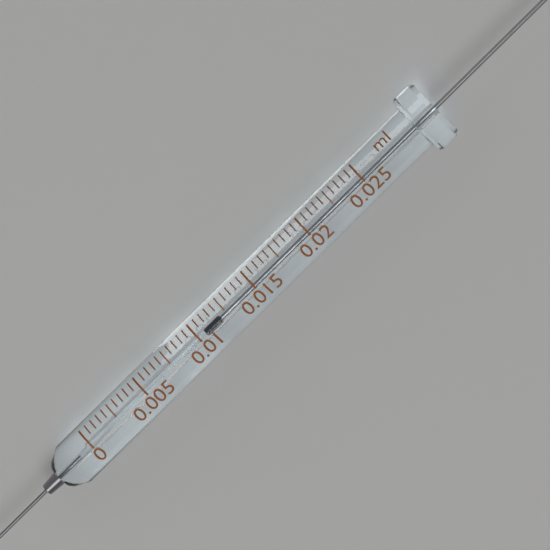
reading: 0.0105 ml
